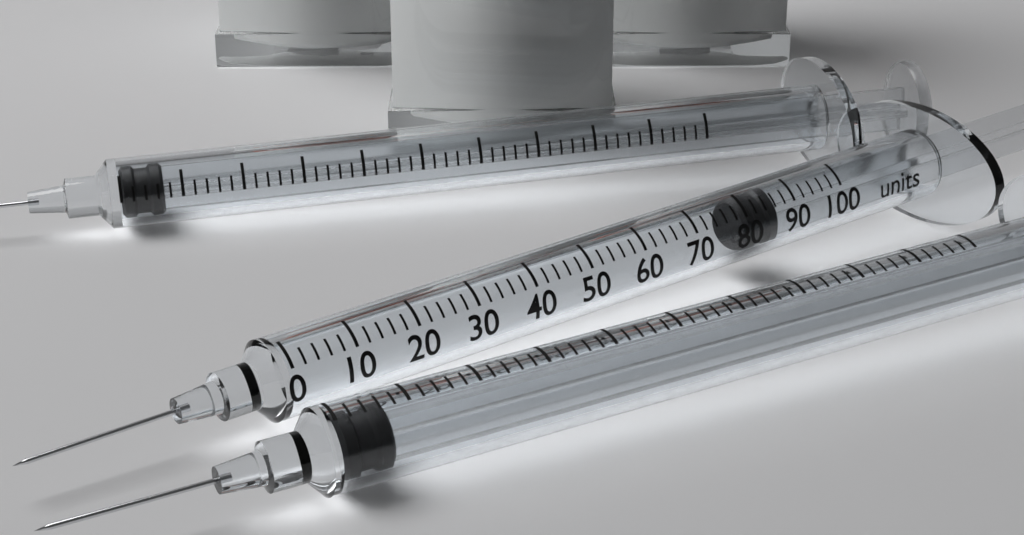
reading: 80 units
